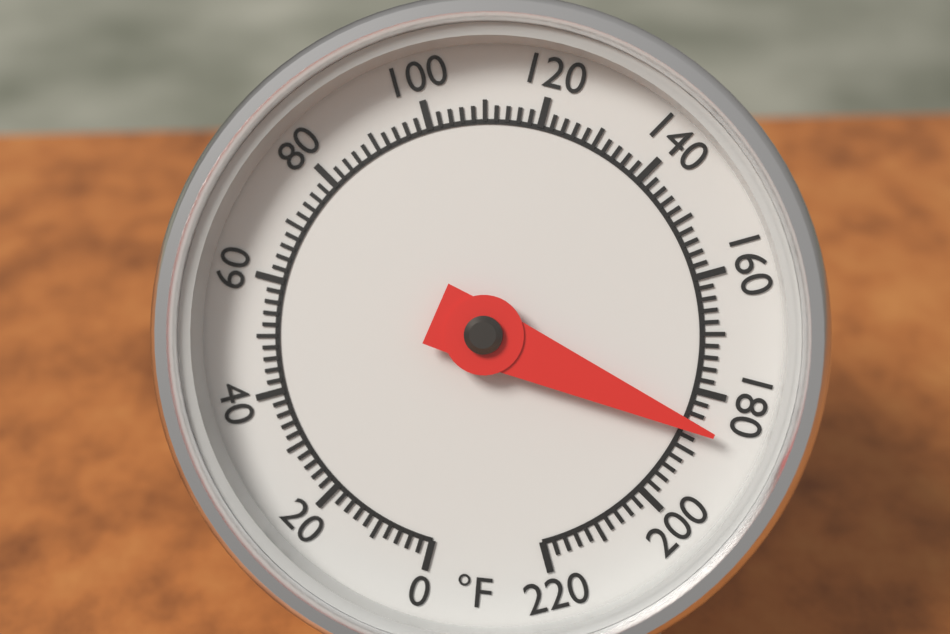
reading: 186 °F
